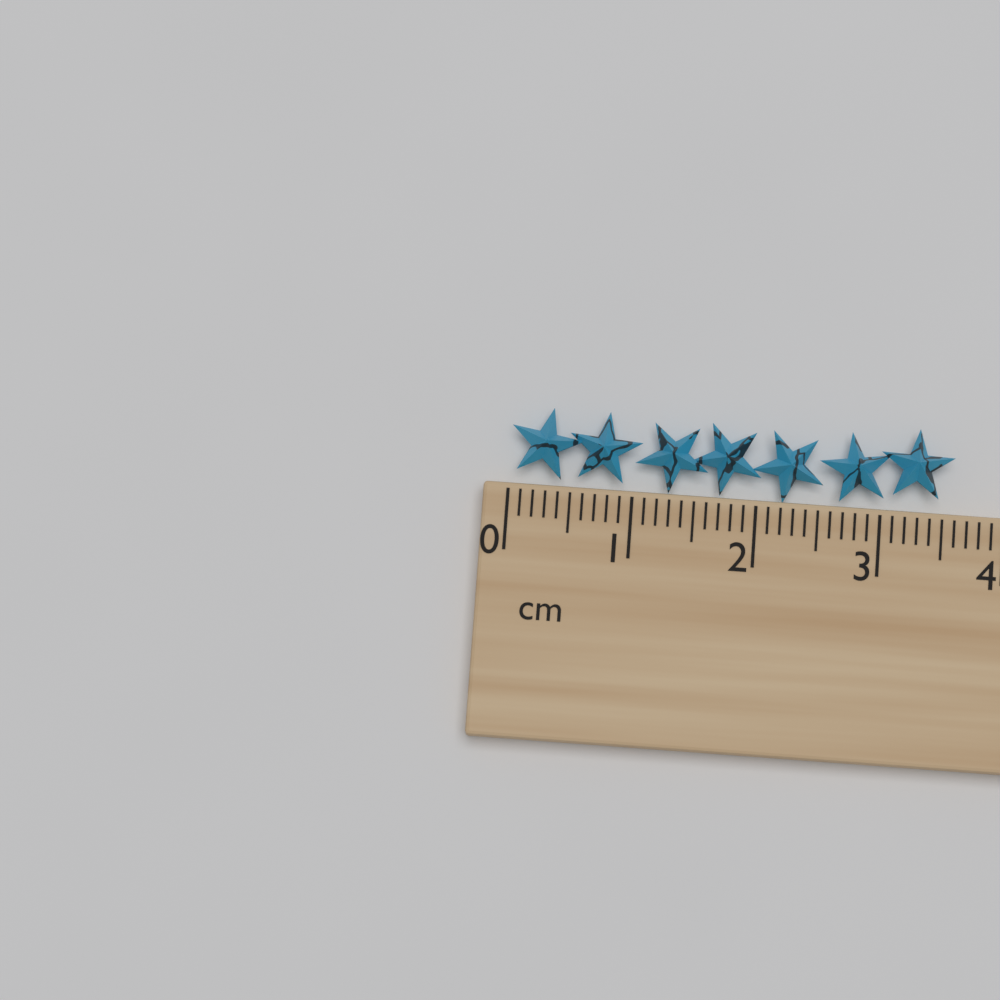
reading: 3.6 cm
